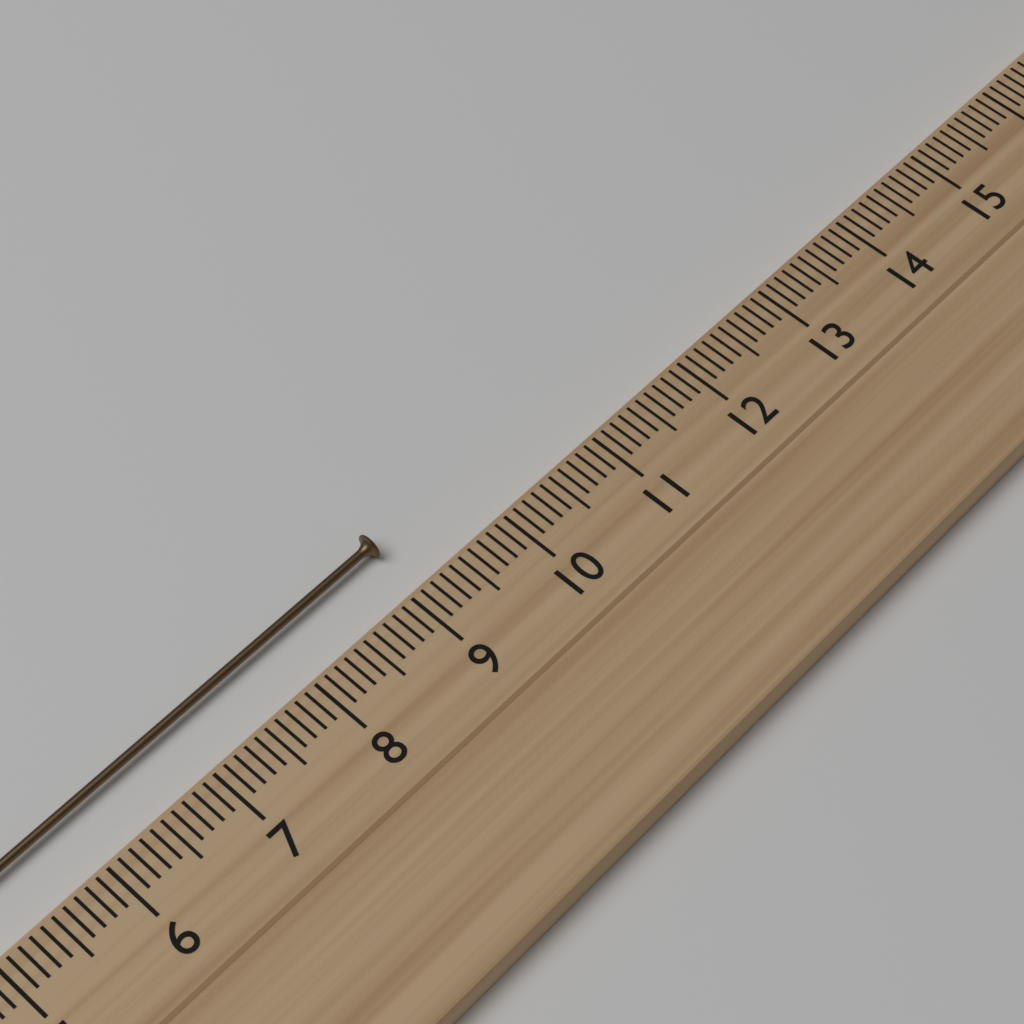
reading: 9.2 cm
